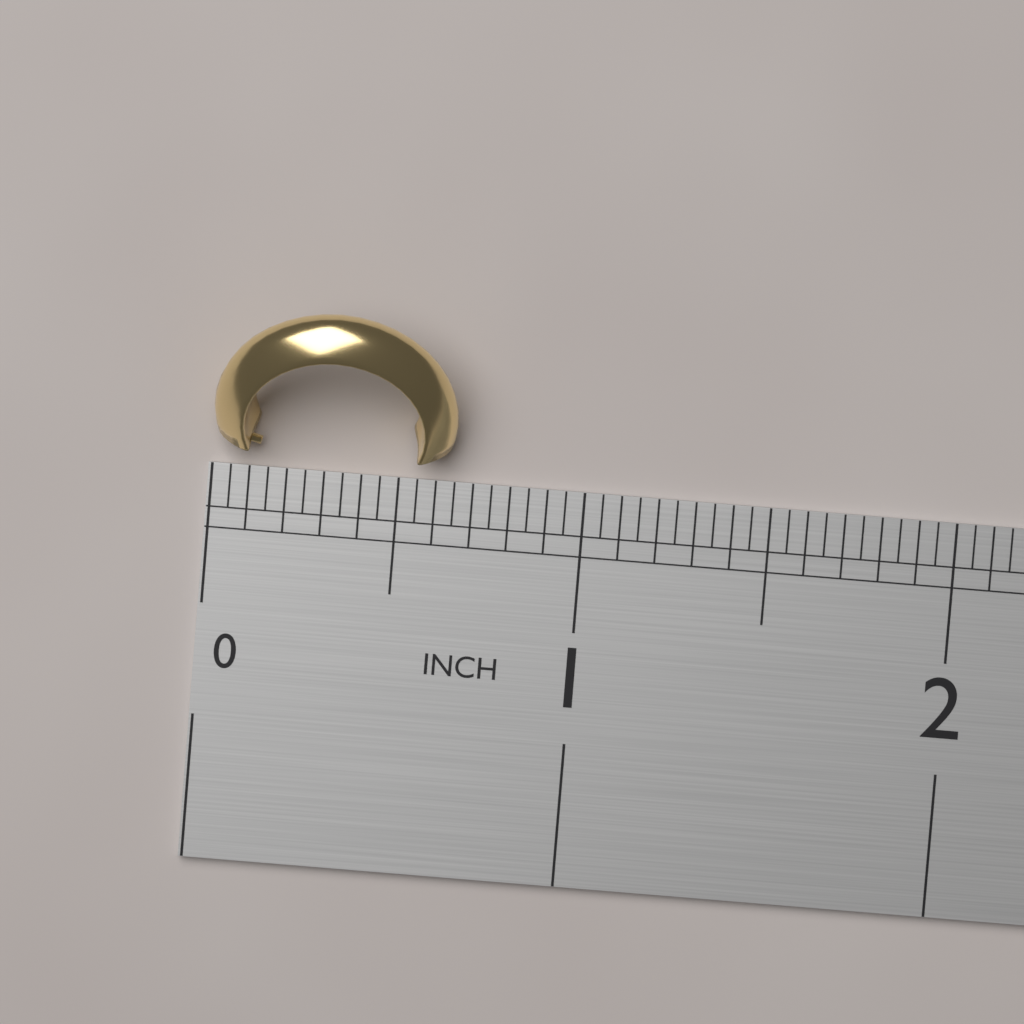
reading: 0.65 in
